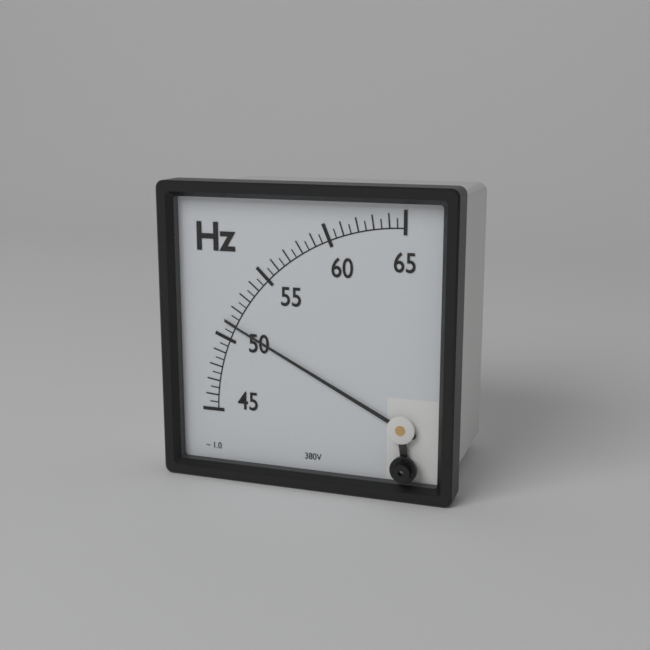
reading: 51.0 Hz
